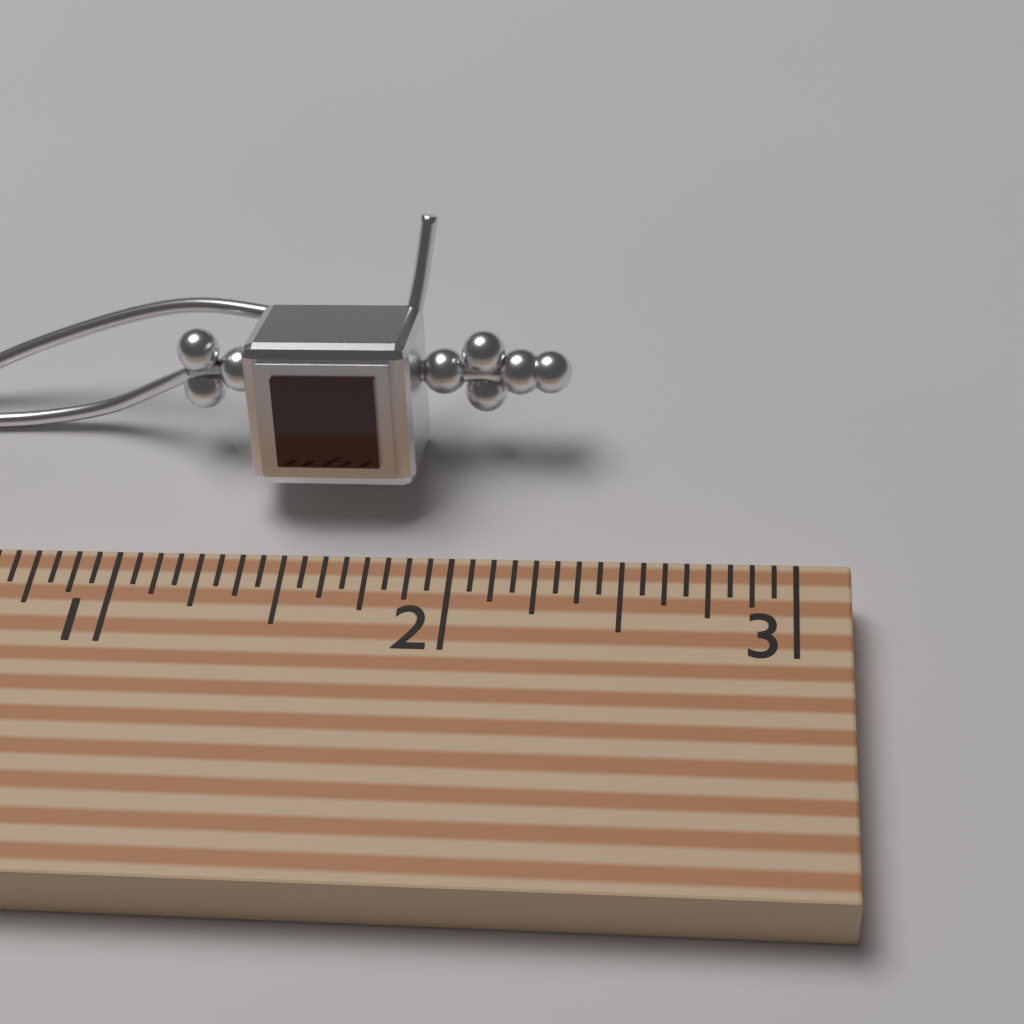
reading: 2.3125 (no unit)
